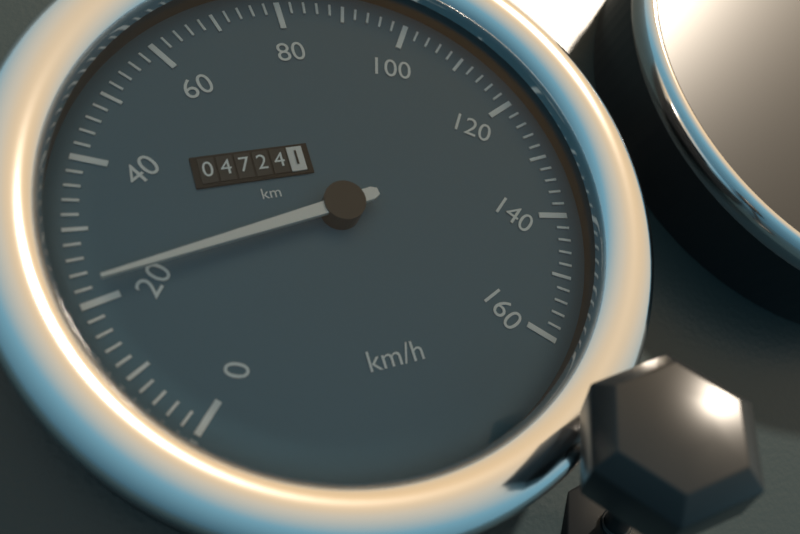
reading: 22 km/h
